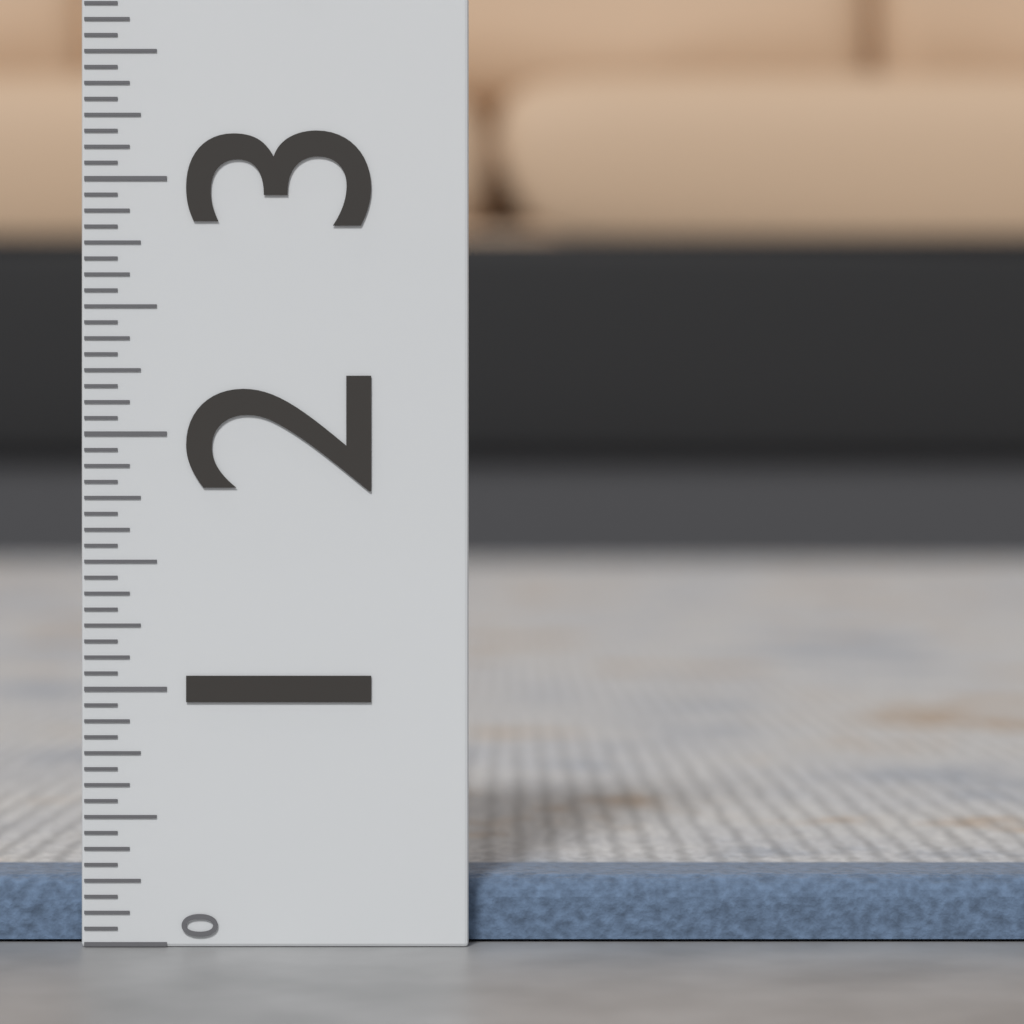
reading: 0.2500 (no unit)
